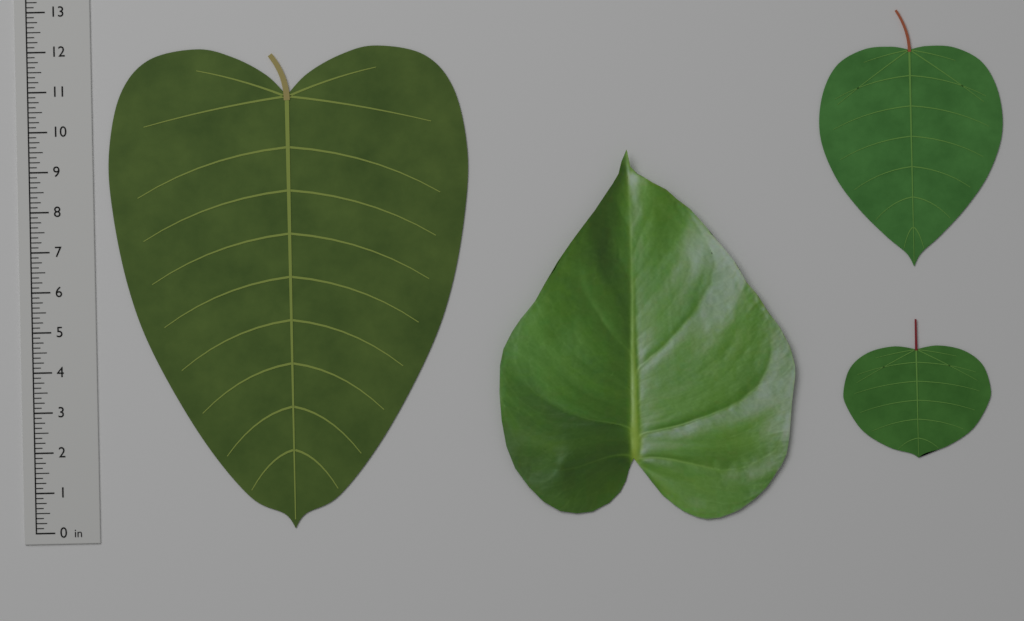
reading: 12.000 in
